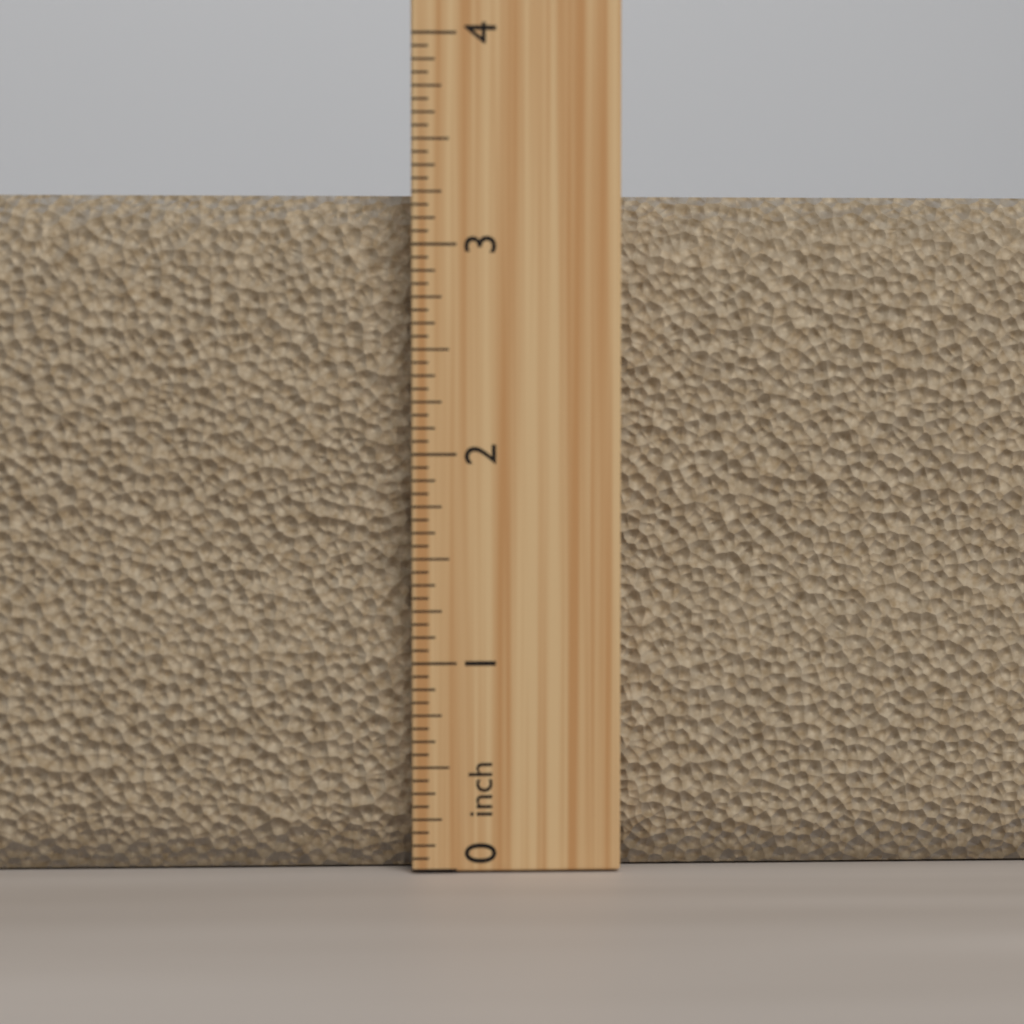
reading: 3.2500 inch
